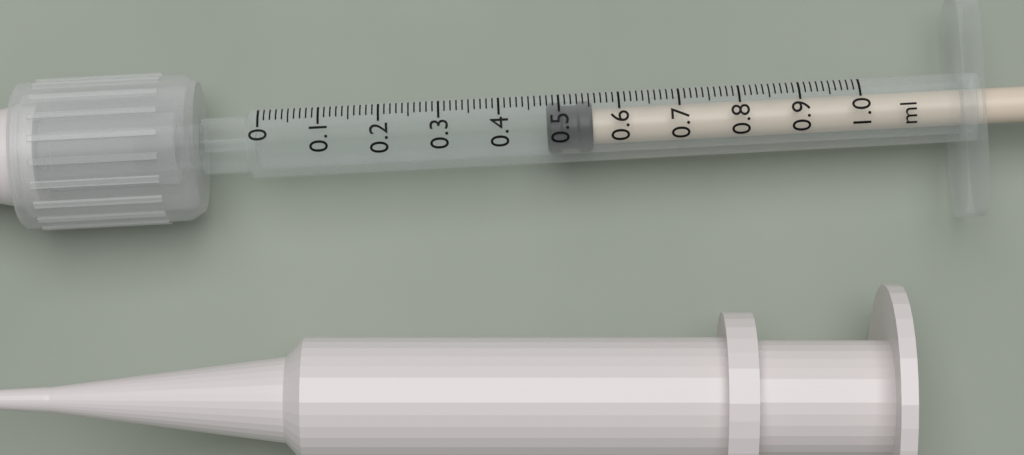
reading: 0.48 ml
